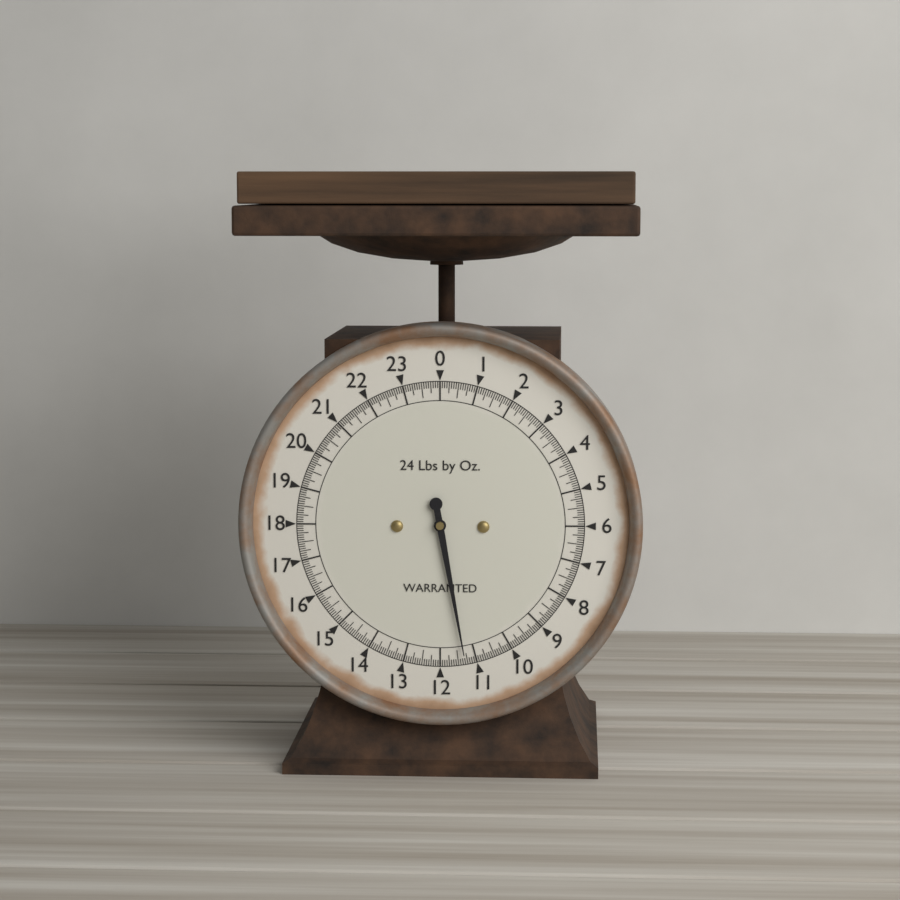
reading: 11.3125 lb
